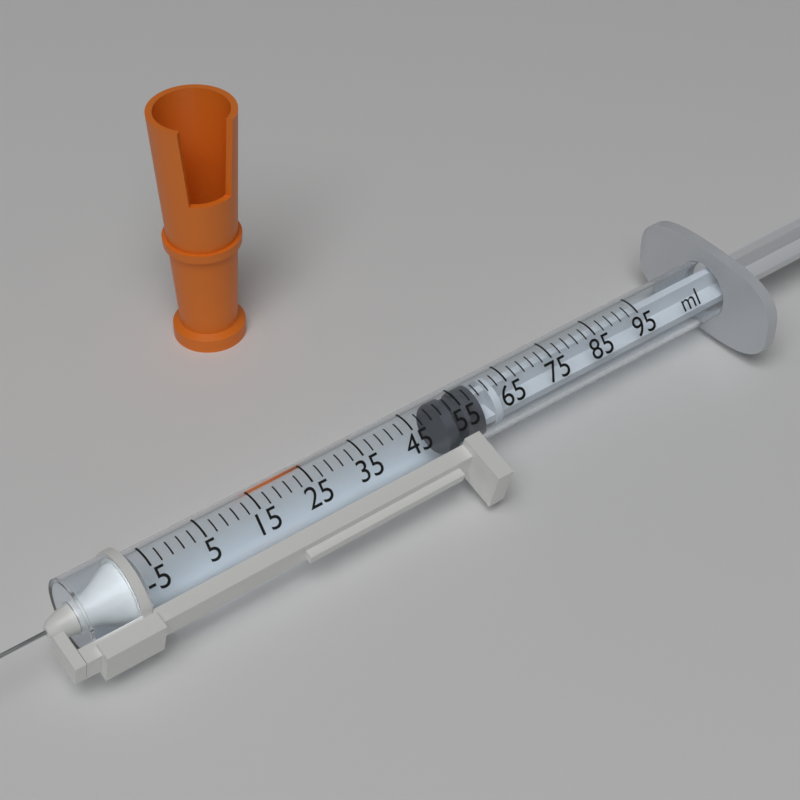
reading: 51 ml
